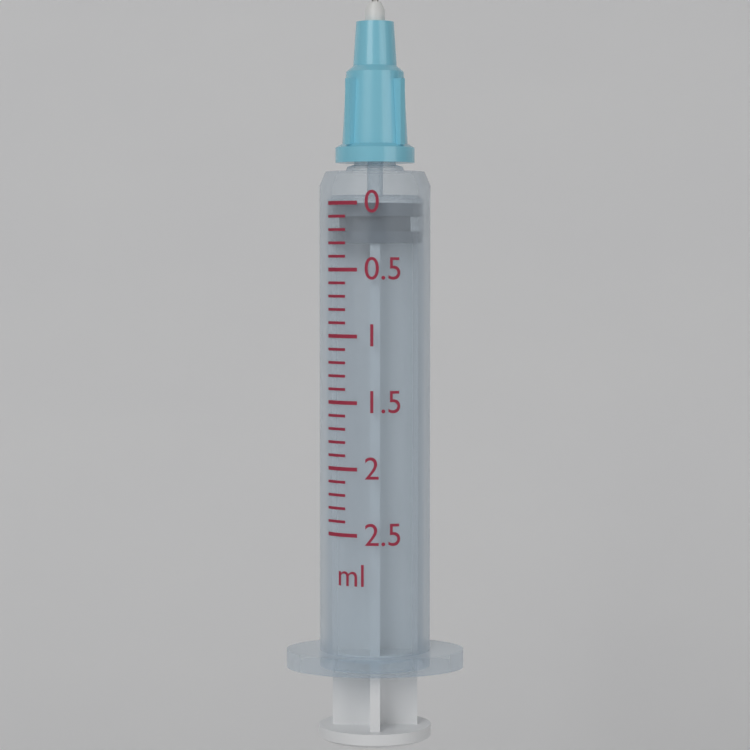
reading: 0.0 ml
